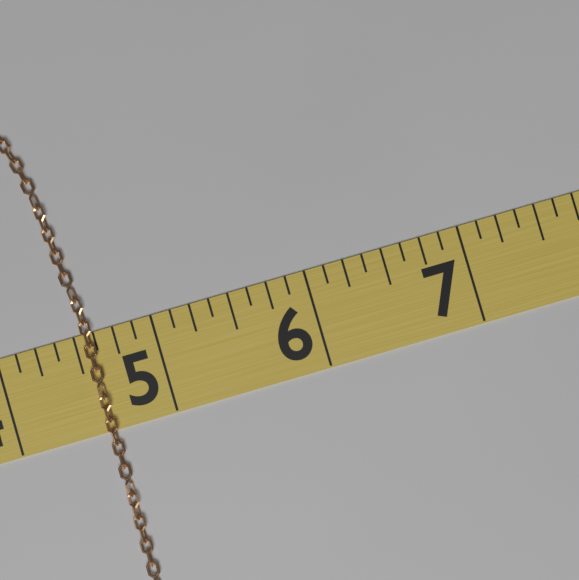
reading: 4.625 (no unit)
